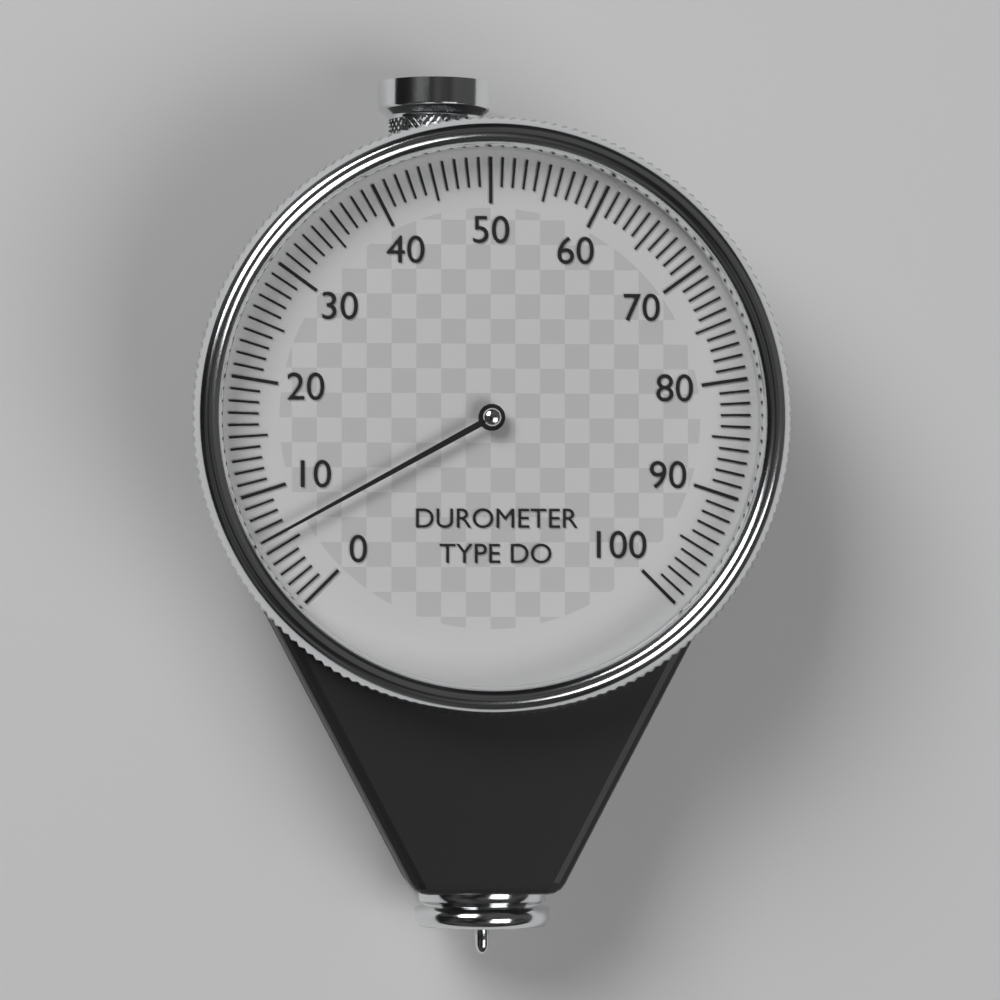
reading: 6 (no unit)
